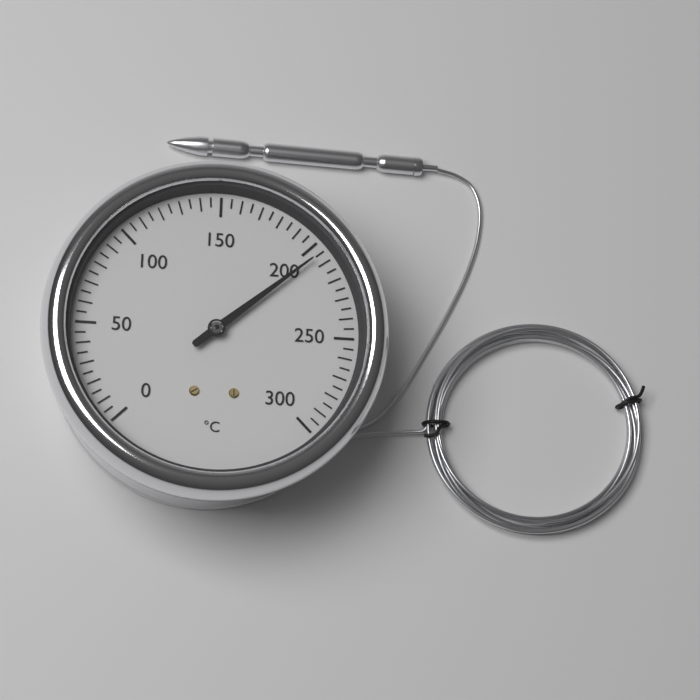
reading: 205 °C
